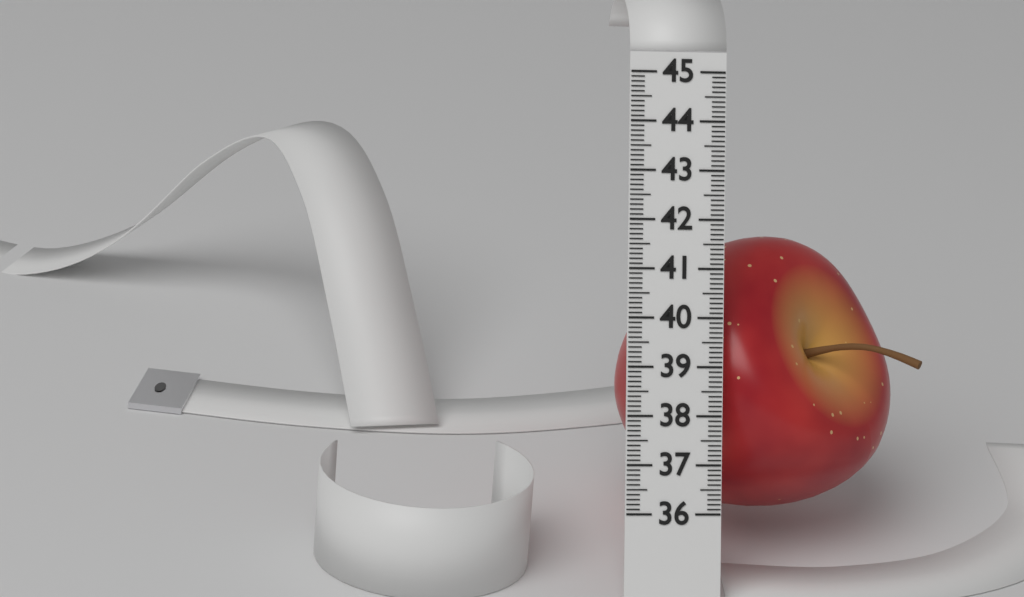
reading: 41.7 (no unit)
